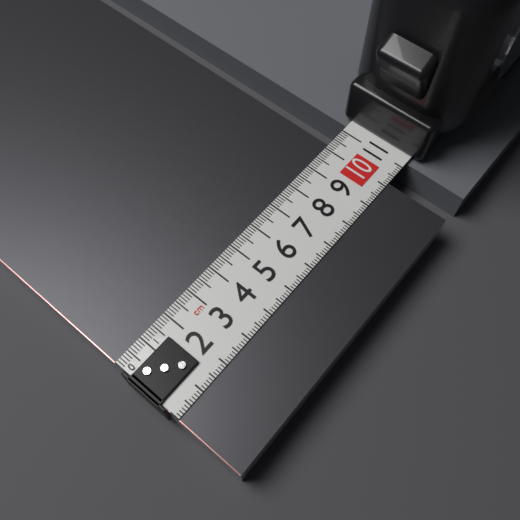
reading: 10.2 cm
